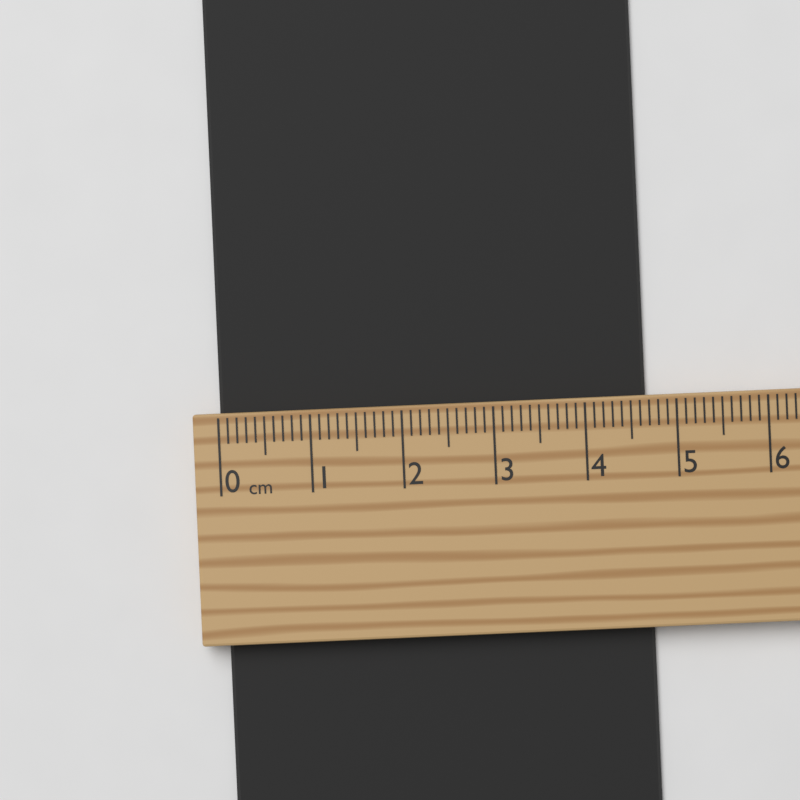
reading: 4.7 cm
